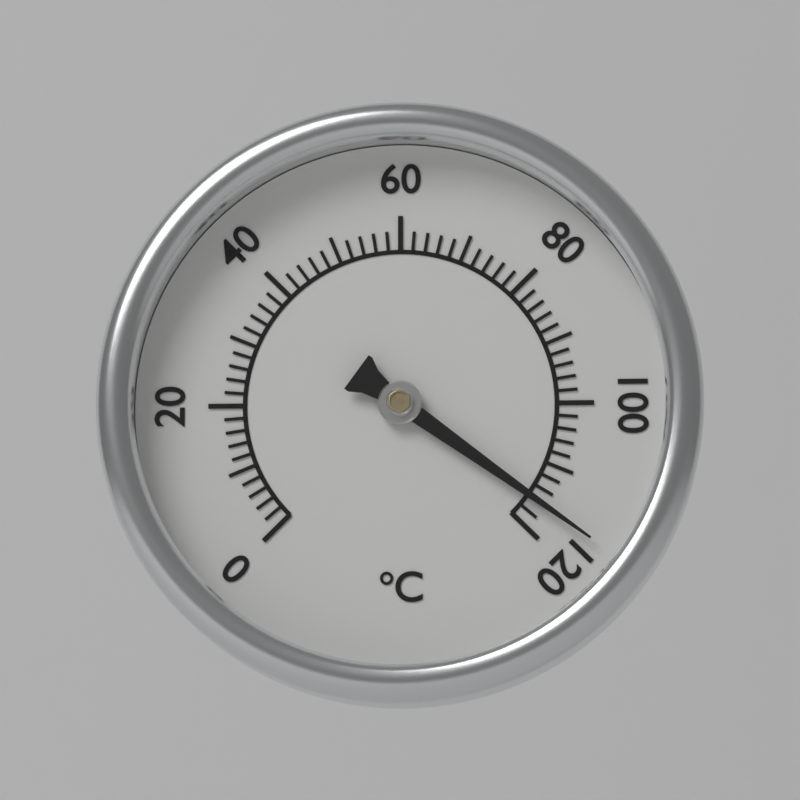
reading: 116 °C
